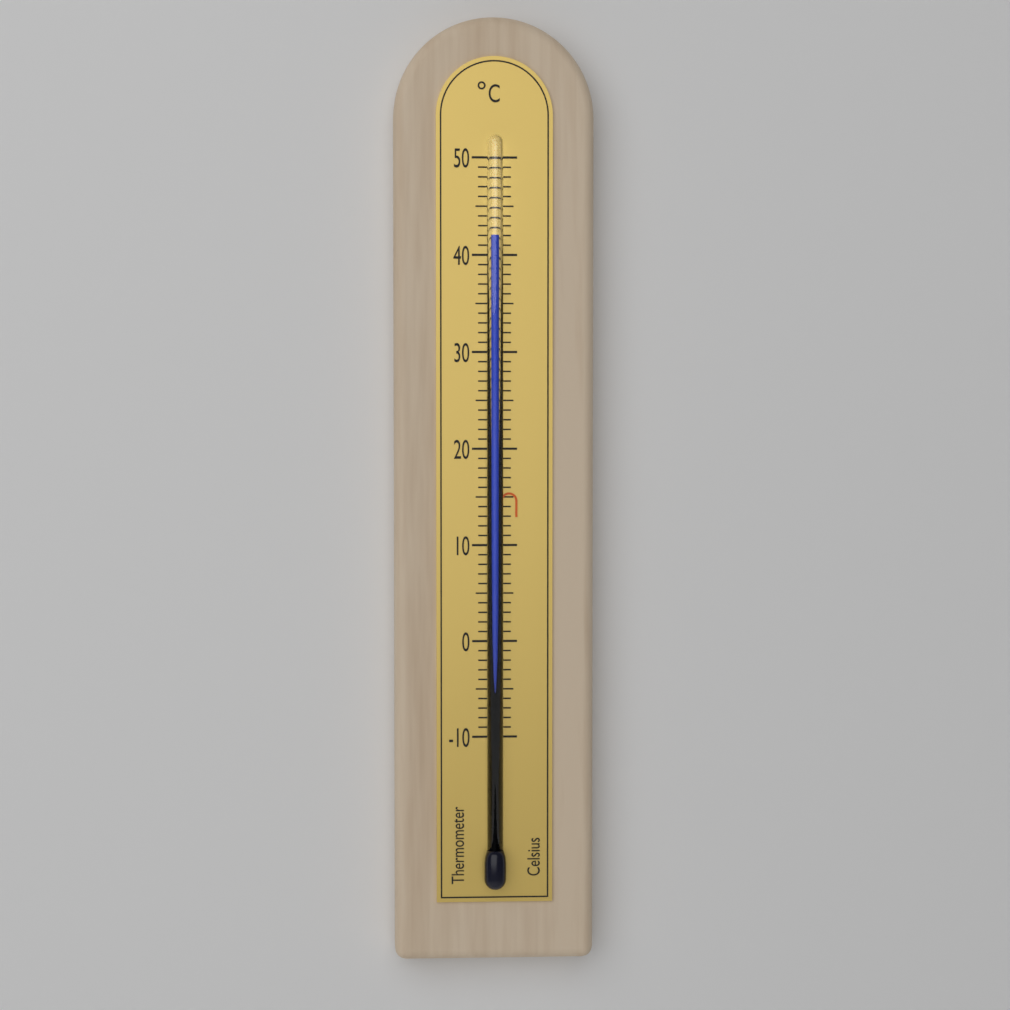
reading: 42 °C
